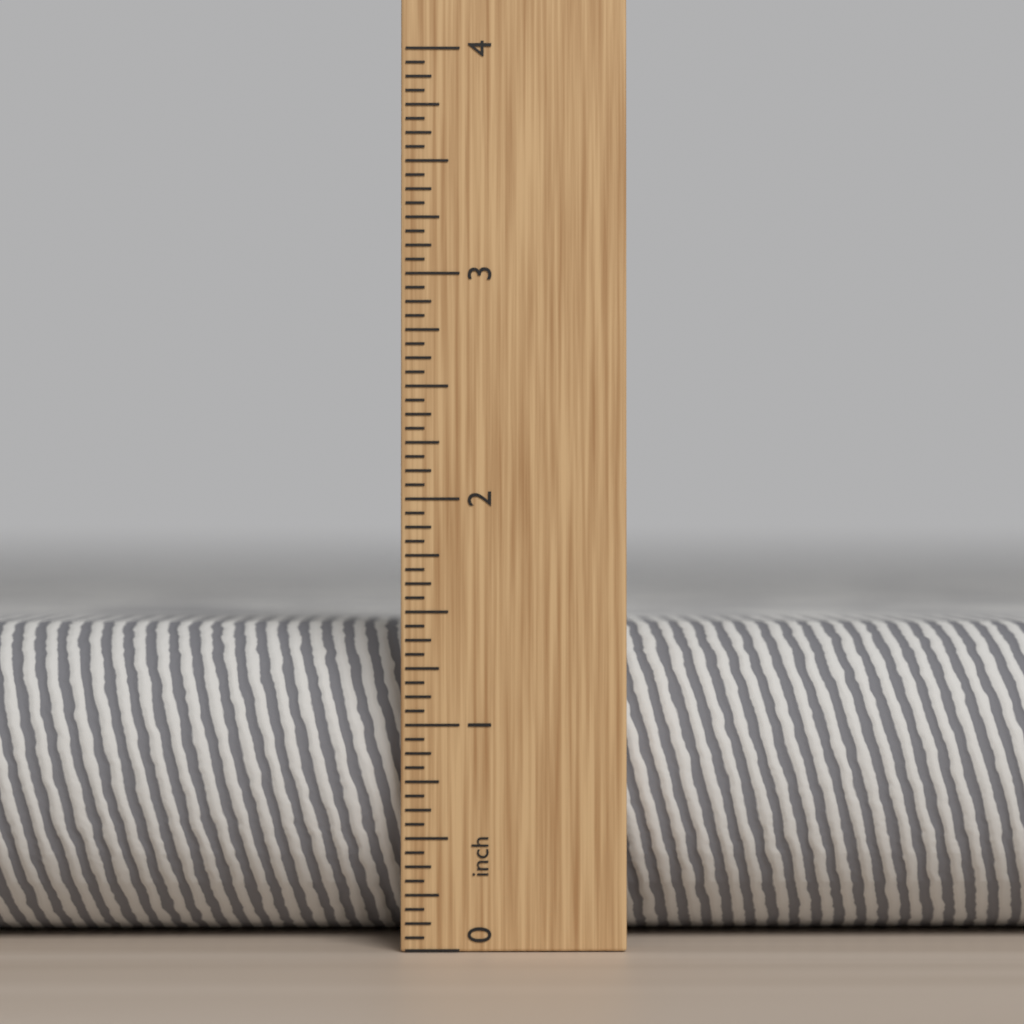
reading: 1.4375 in
